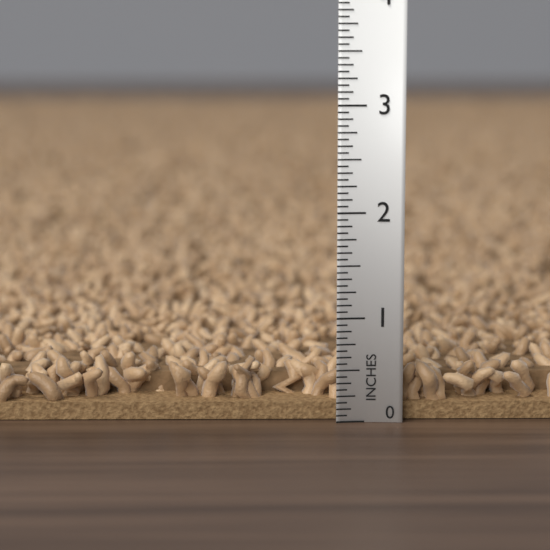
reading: 0.5625 in
